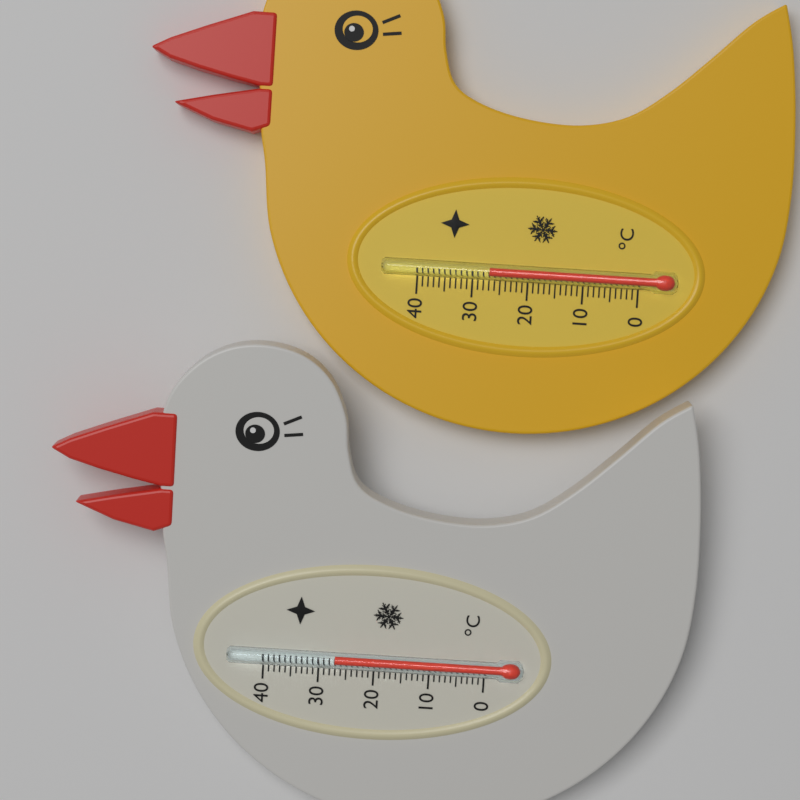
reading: 27 °C
